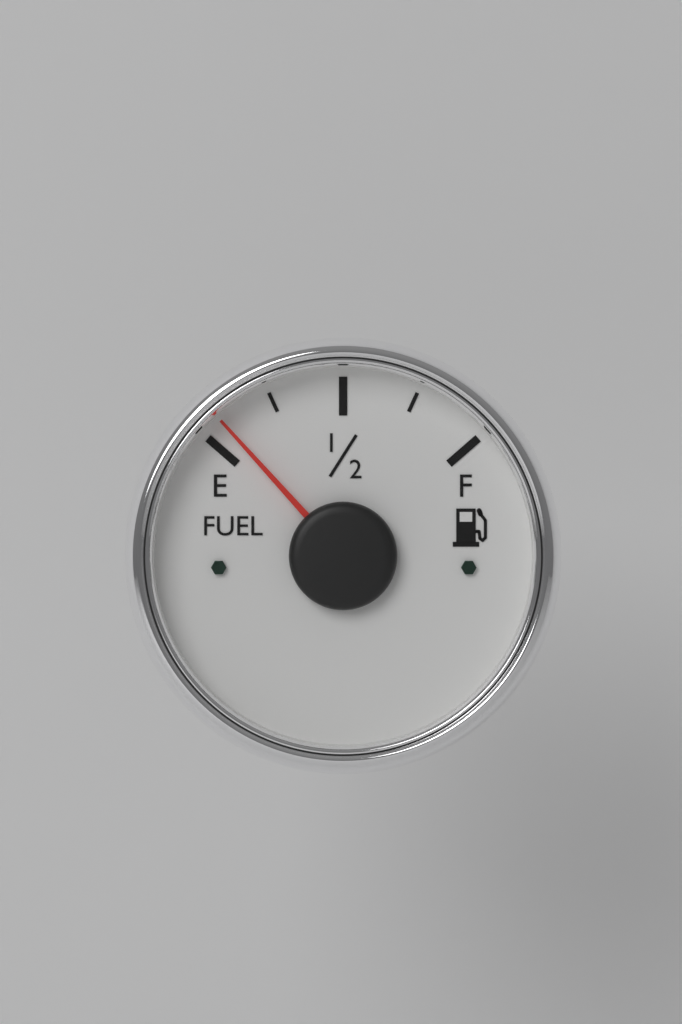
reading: 0.07 (no unit)
